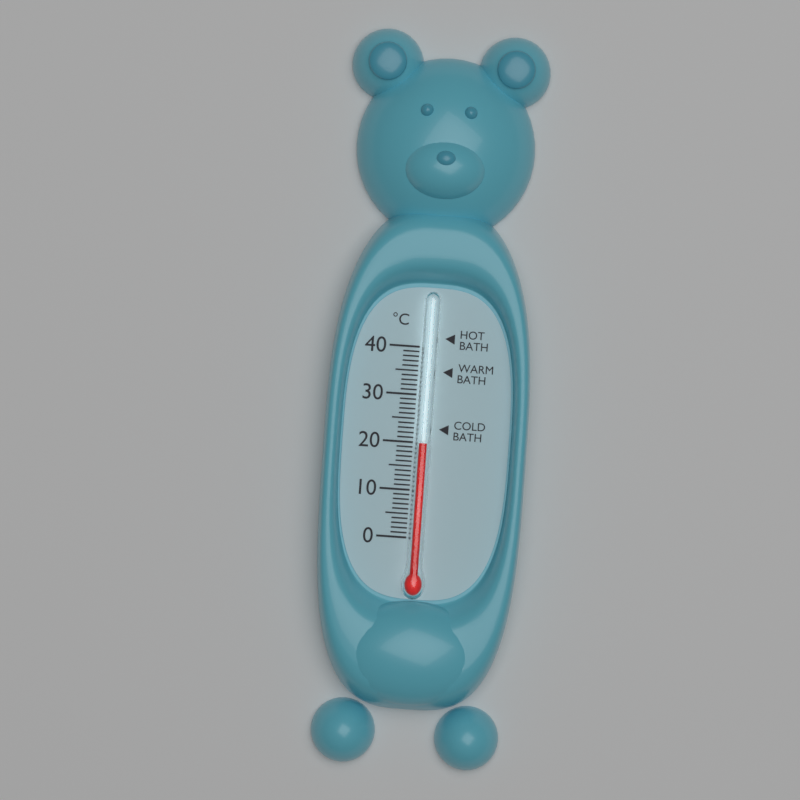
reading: 20 °C
